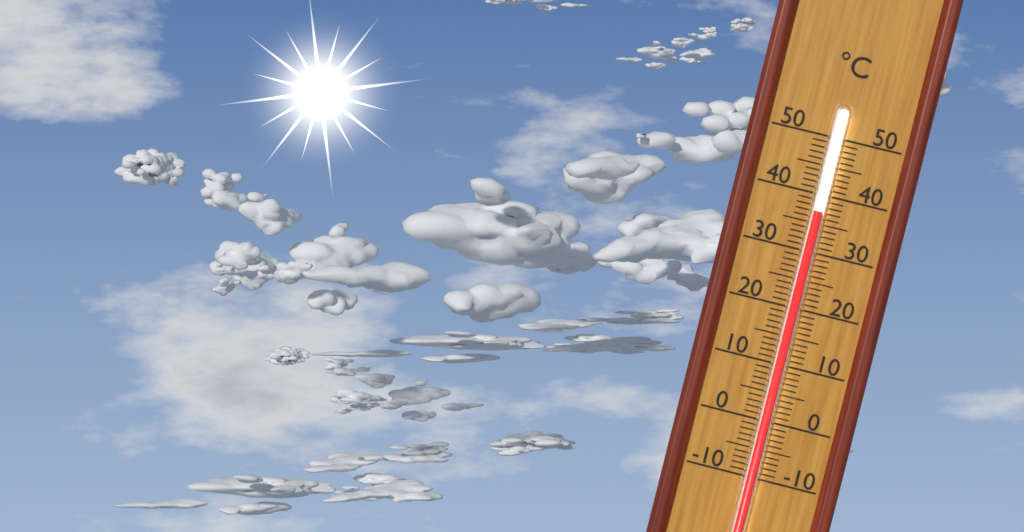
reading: 37 °C
